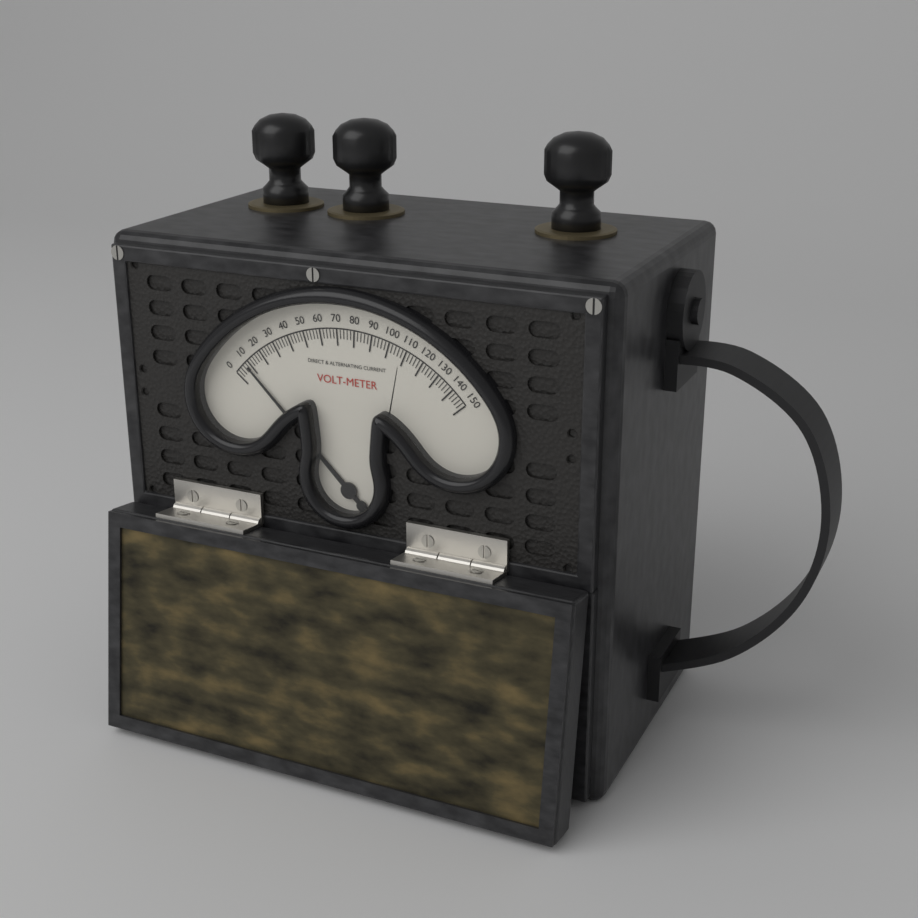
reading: 8 V
